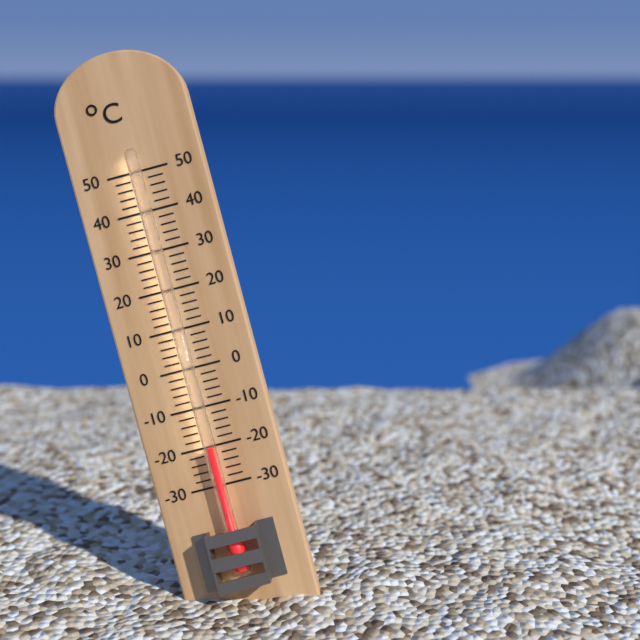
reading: -20 °C
